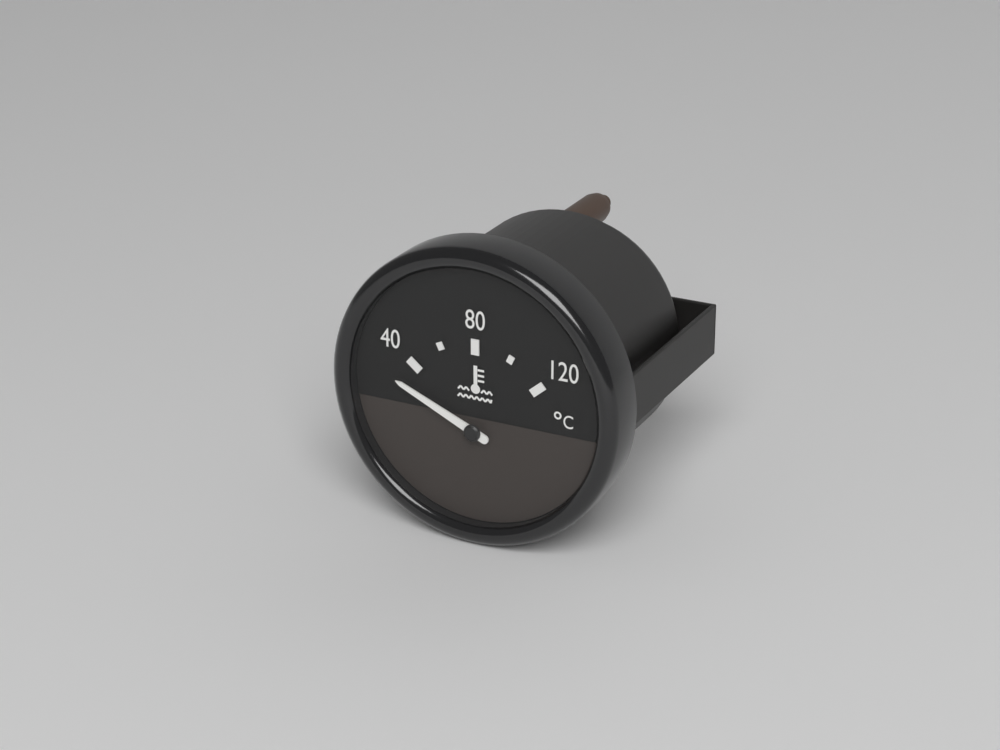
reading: 27 °C
